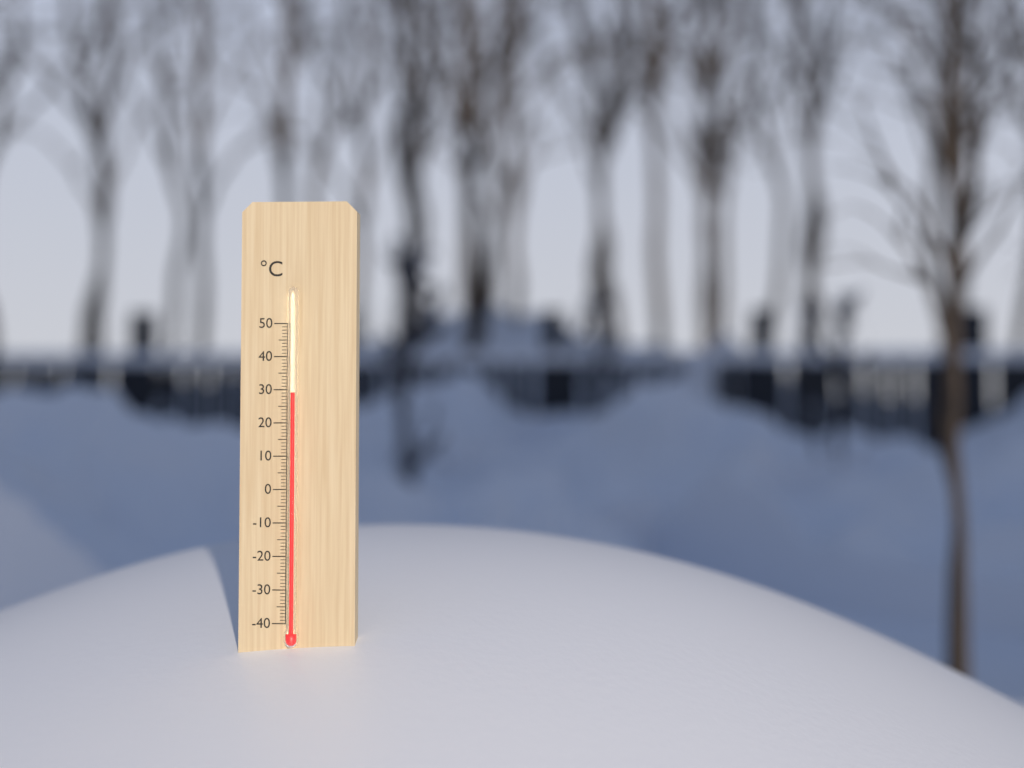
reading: 29 °C
